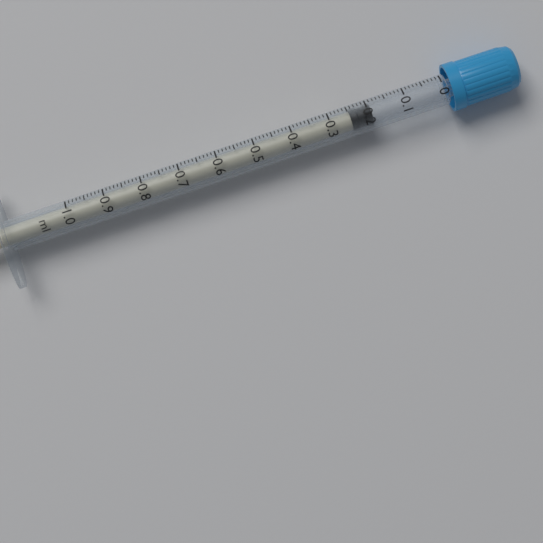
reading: 0.19 ml
